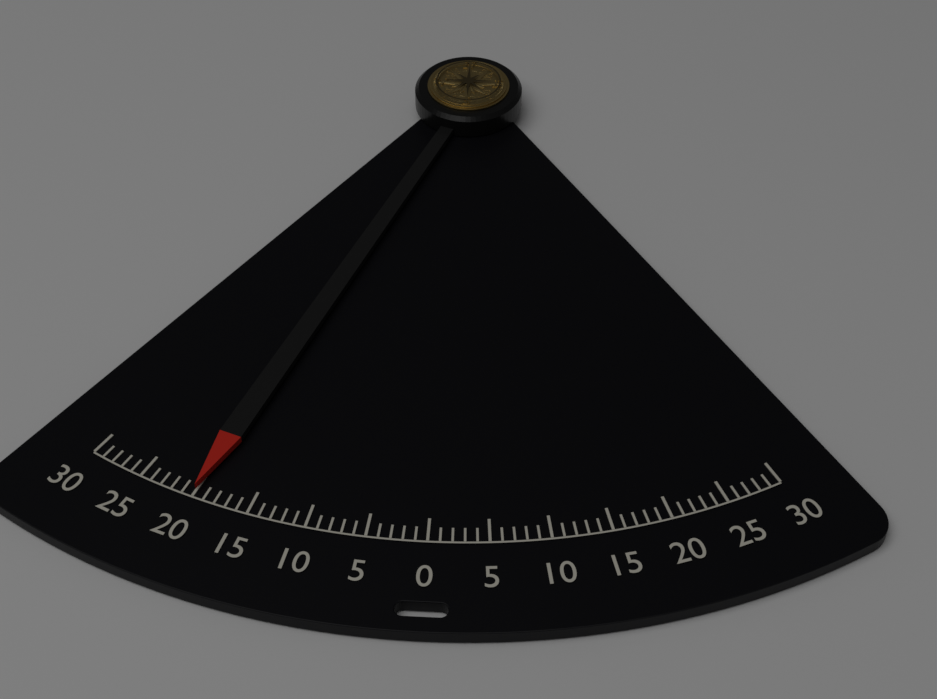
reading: -20 (no unit)
